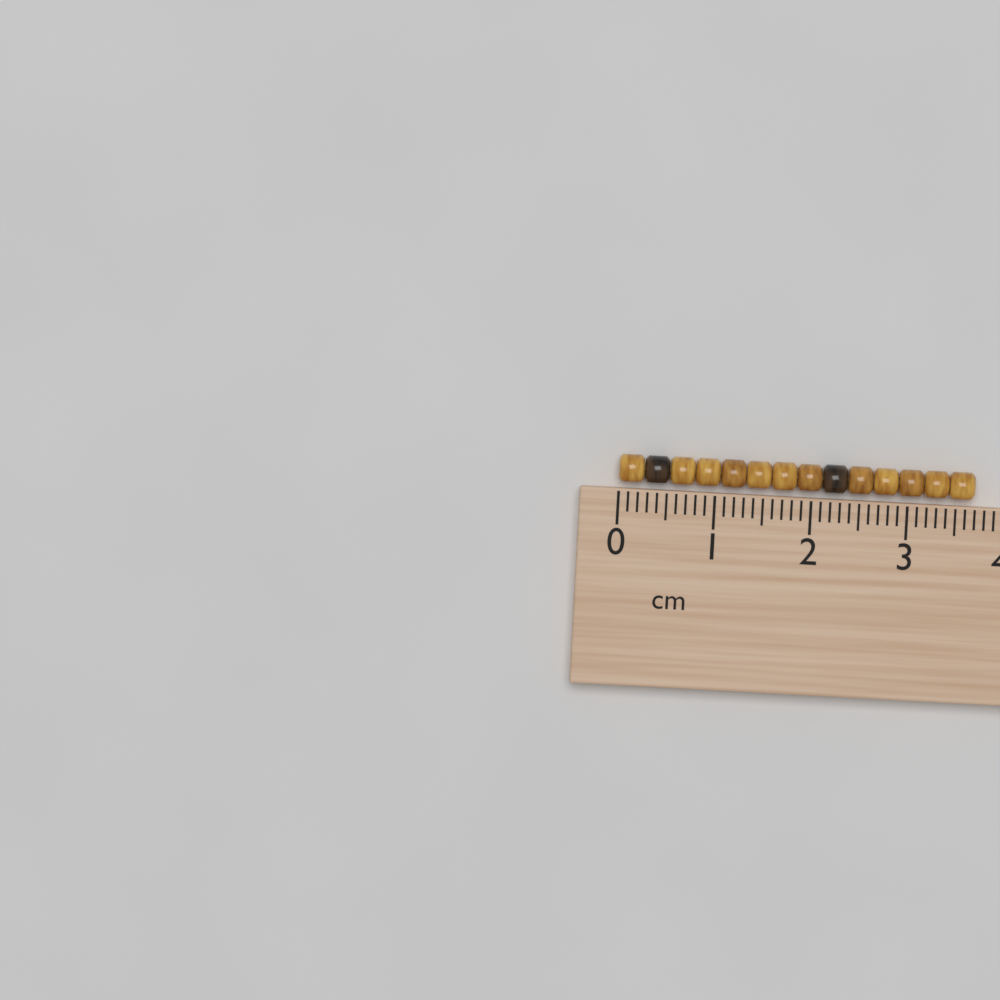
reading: 3.7 cm
